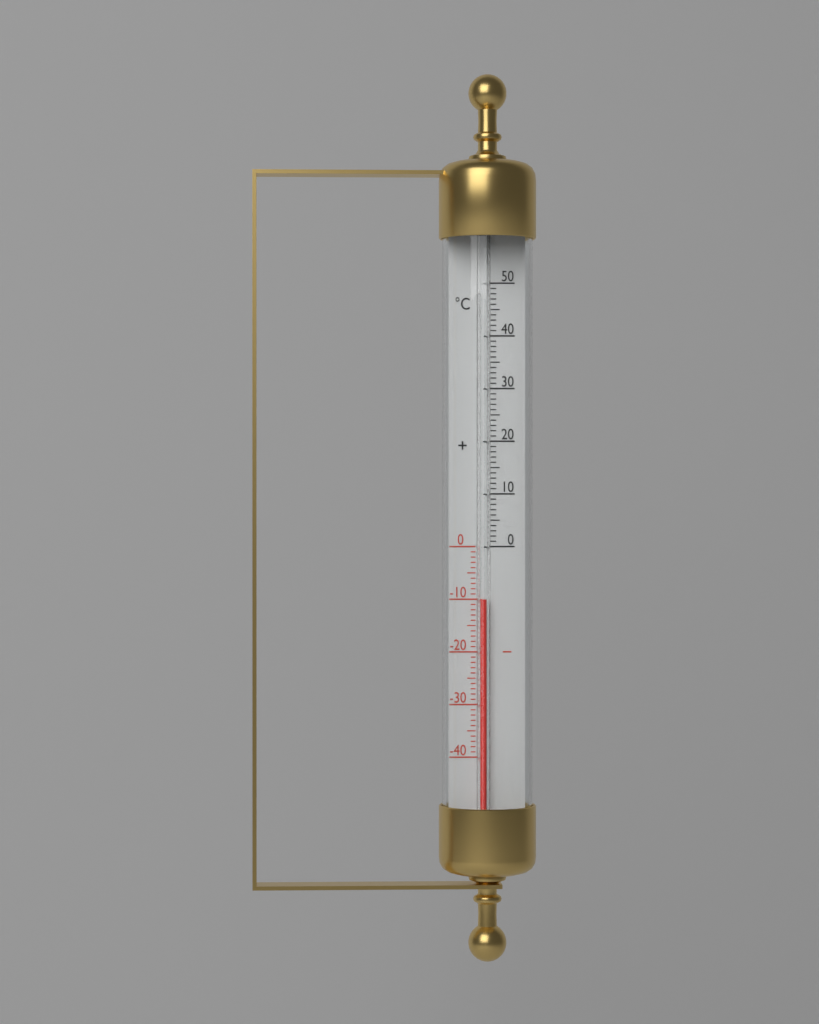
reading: -10 °C
